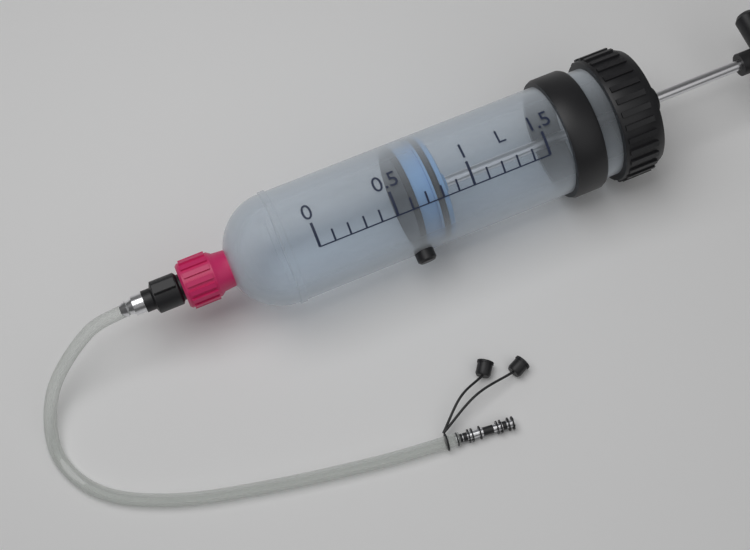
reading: 0.6 L
